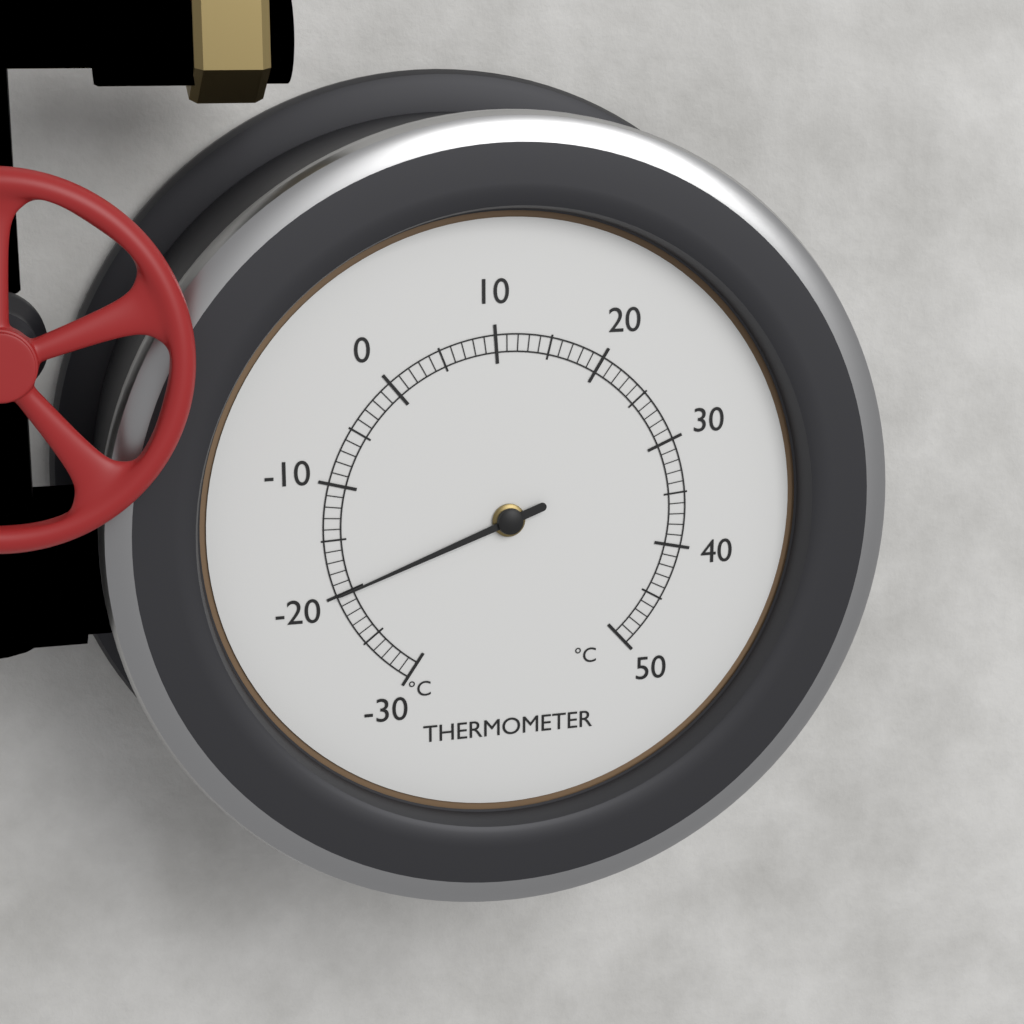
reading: -20 °C
